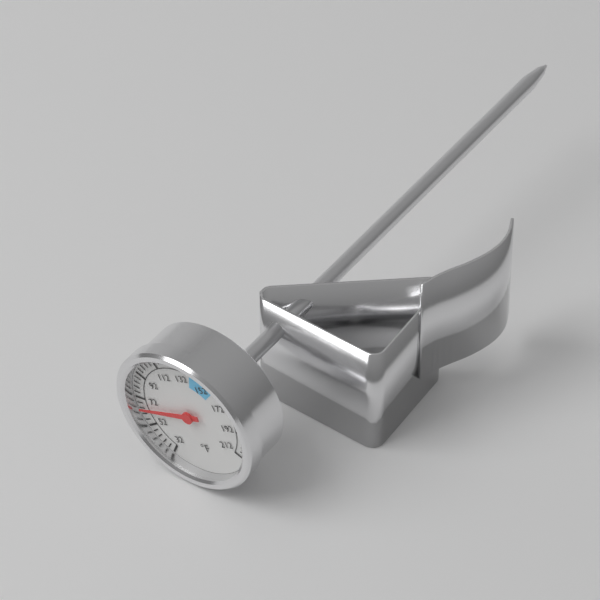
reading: 64 °F
